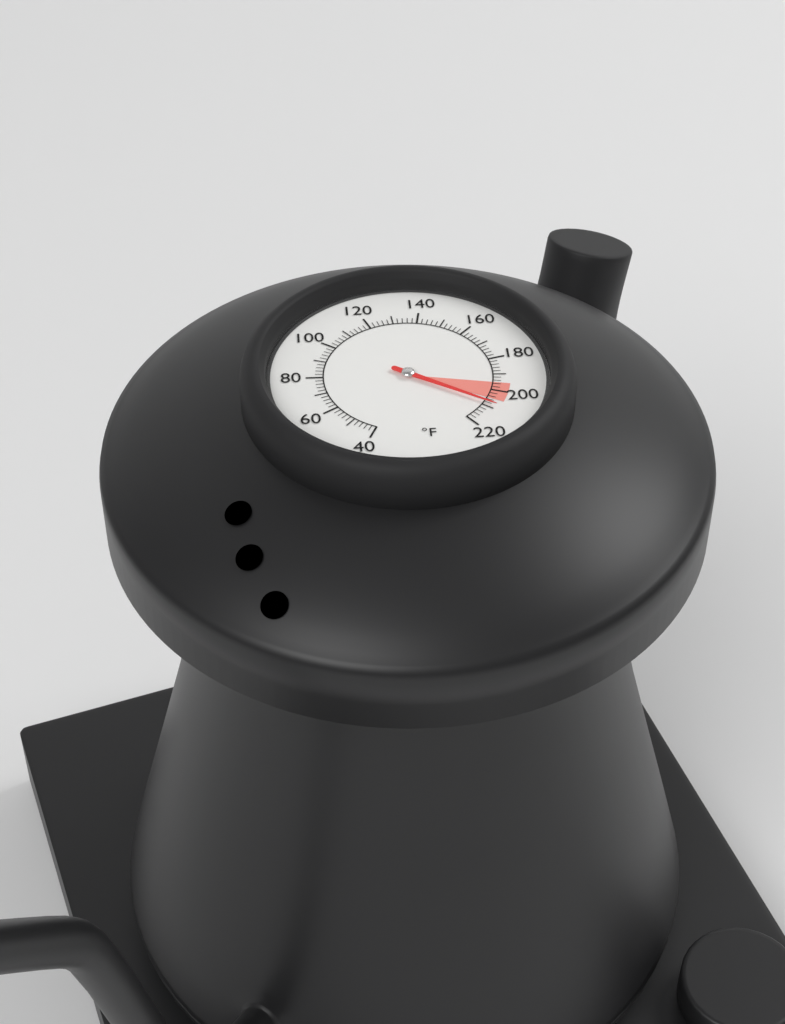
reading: 208 °F
